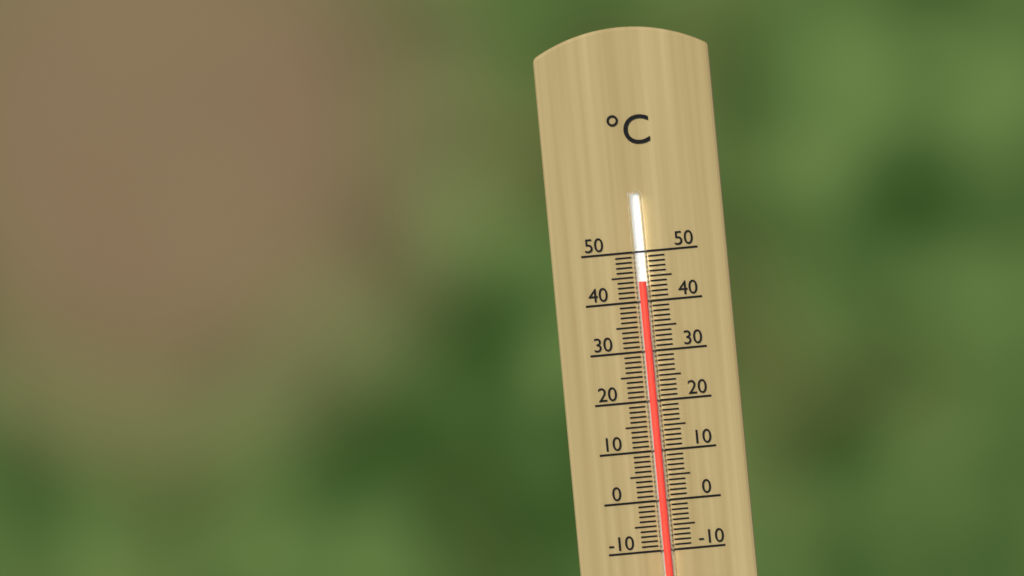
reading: 44 °C
